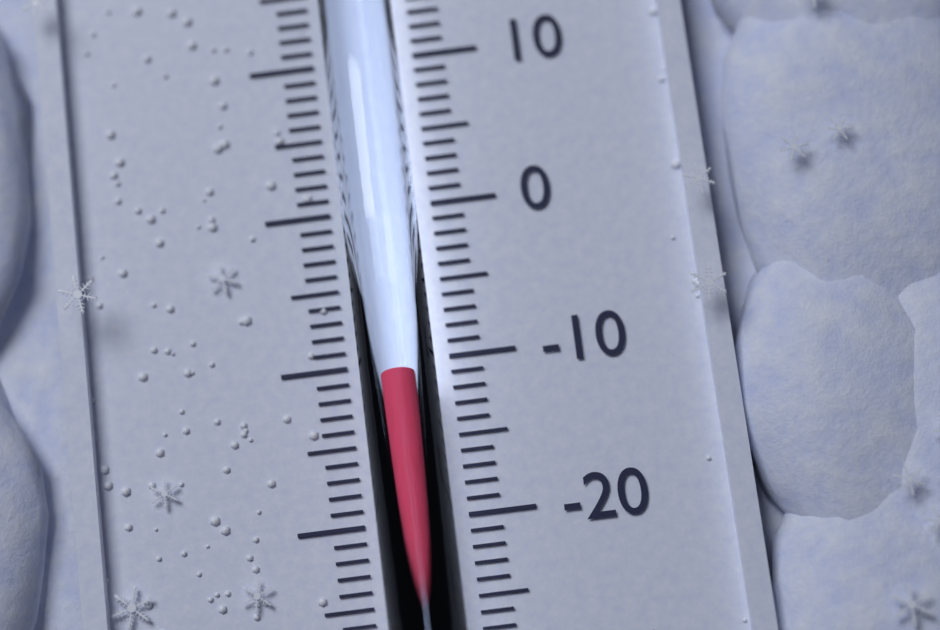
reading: -11 °C
